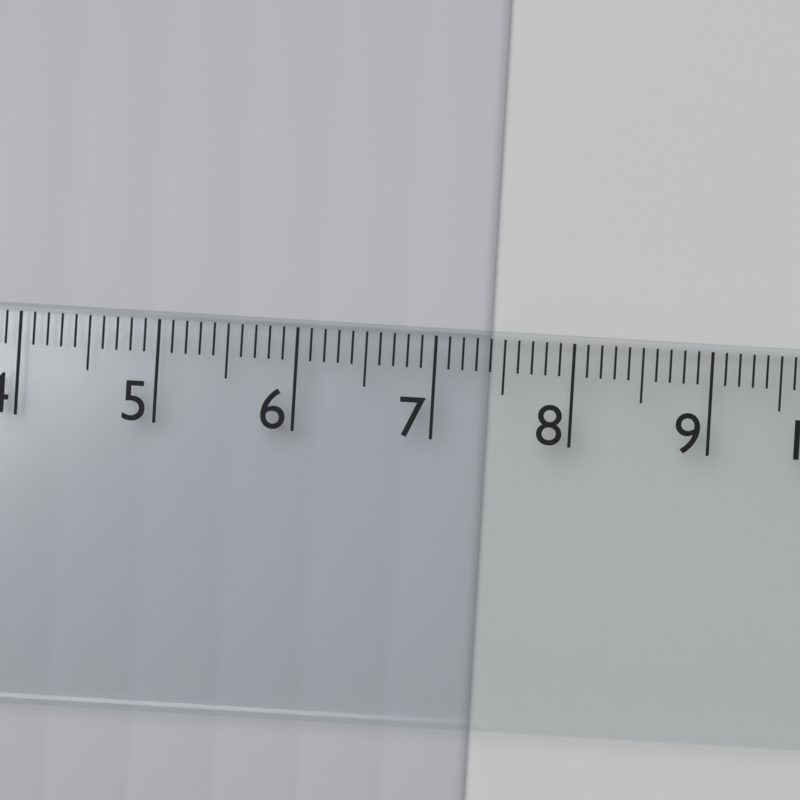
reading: 7.4 cm
